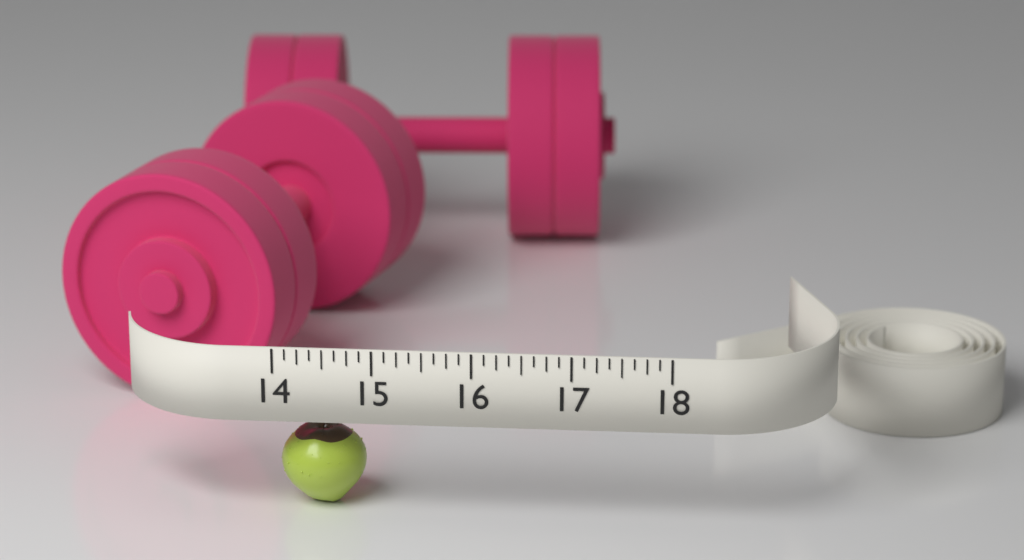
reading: 14.875 (no unit)
